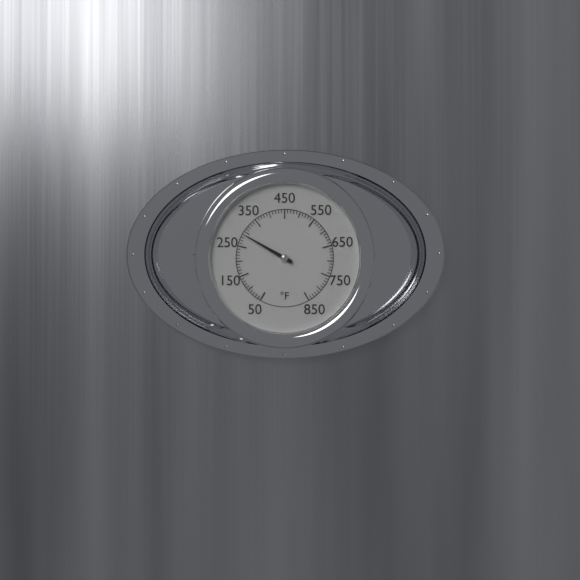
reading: 290 °F
